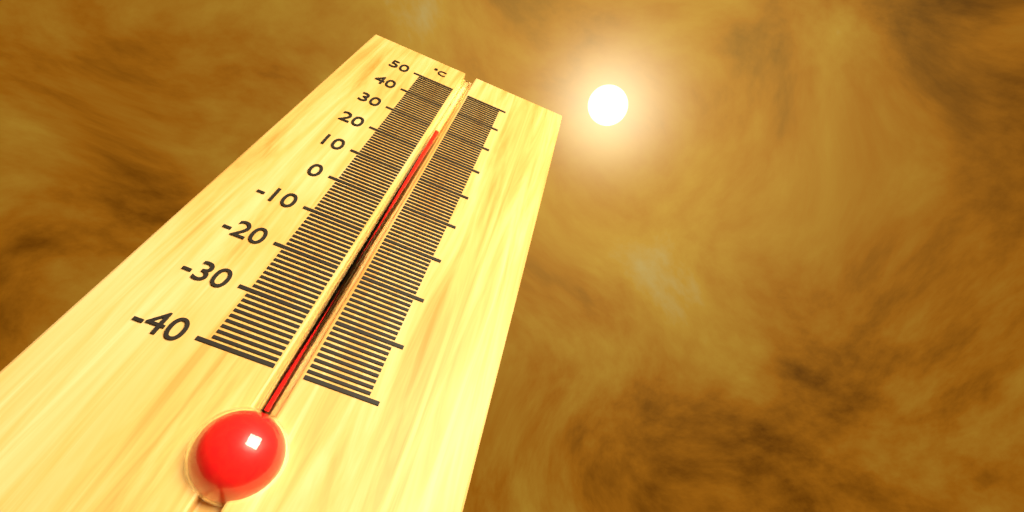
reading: 29 °C
